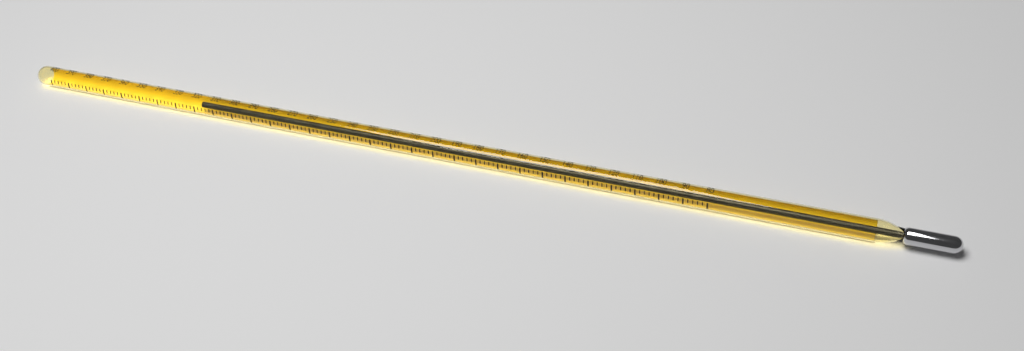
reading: 318 (no unit)
